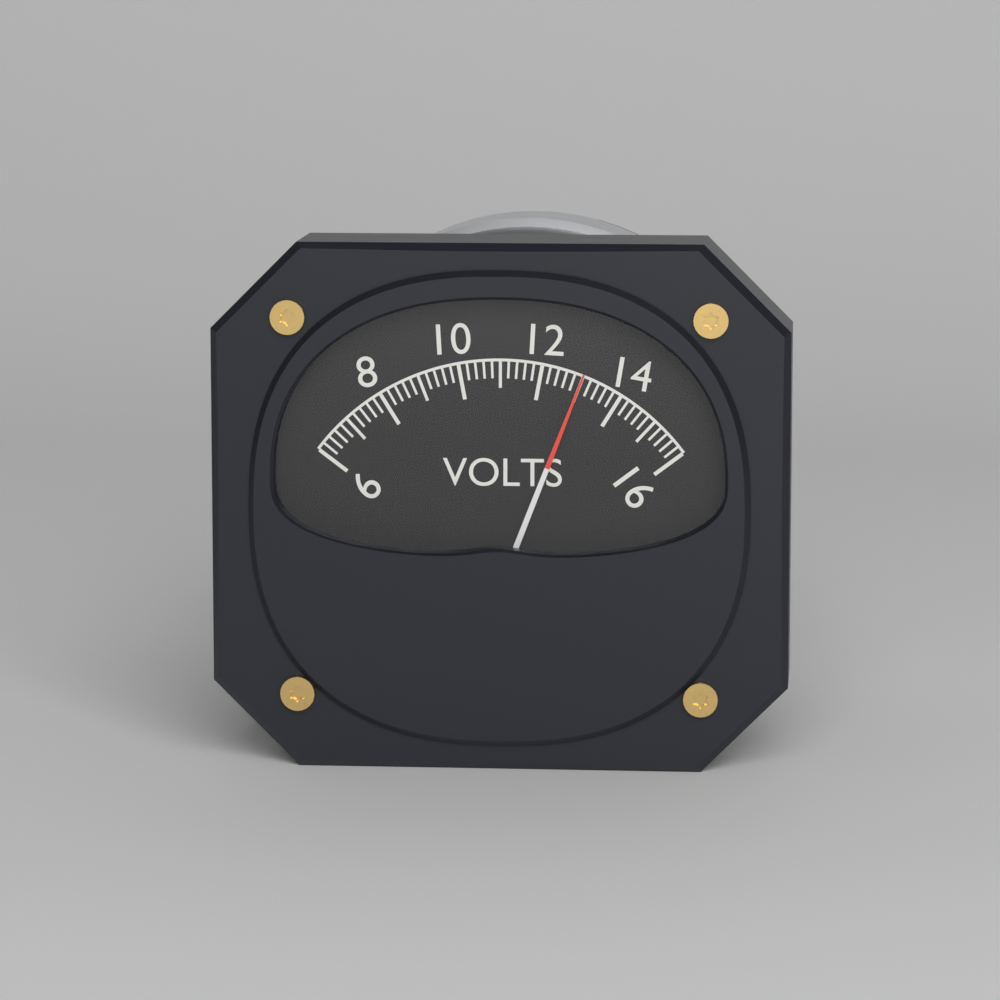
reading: 13.0 V
